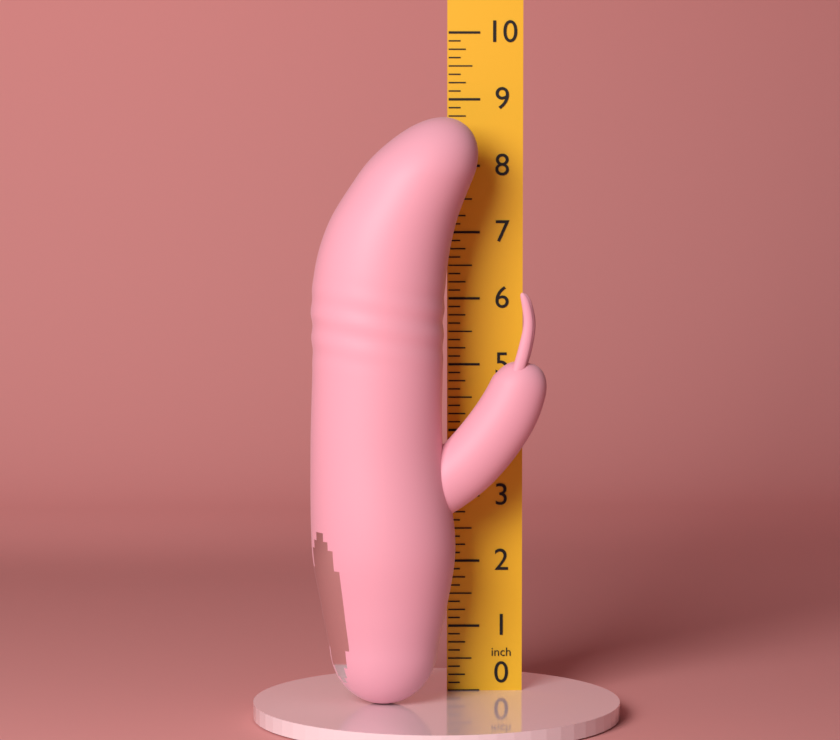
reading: 8.750 in
